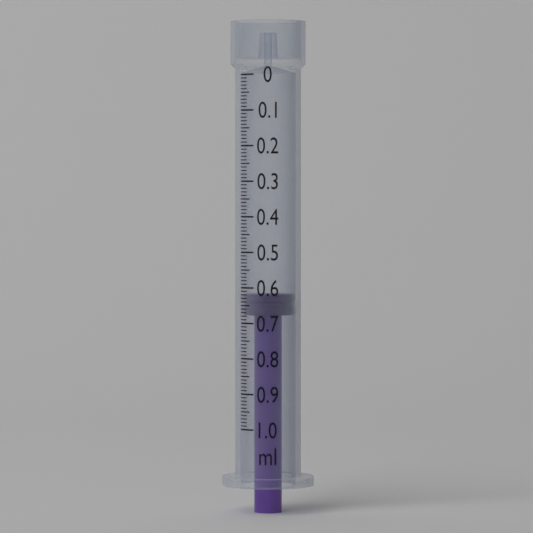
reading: 0.62 ml
